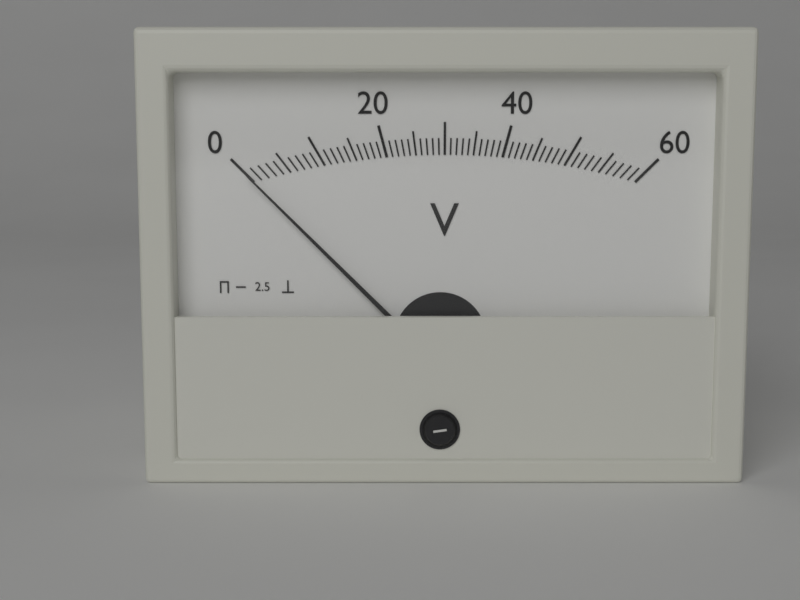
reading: 0 V
